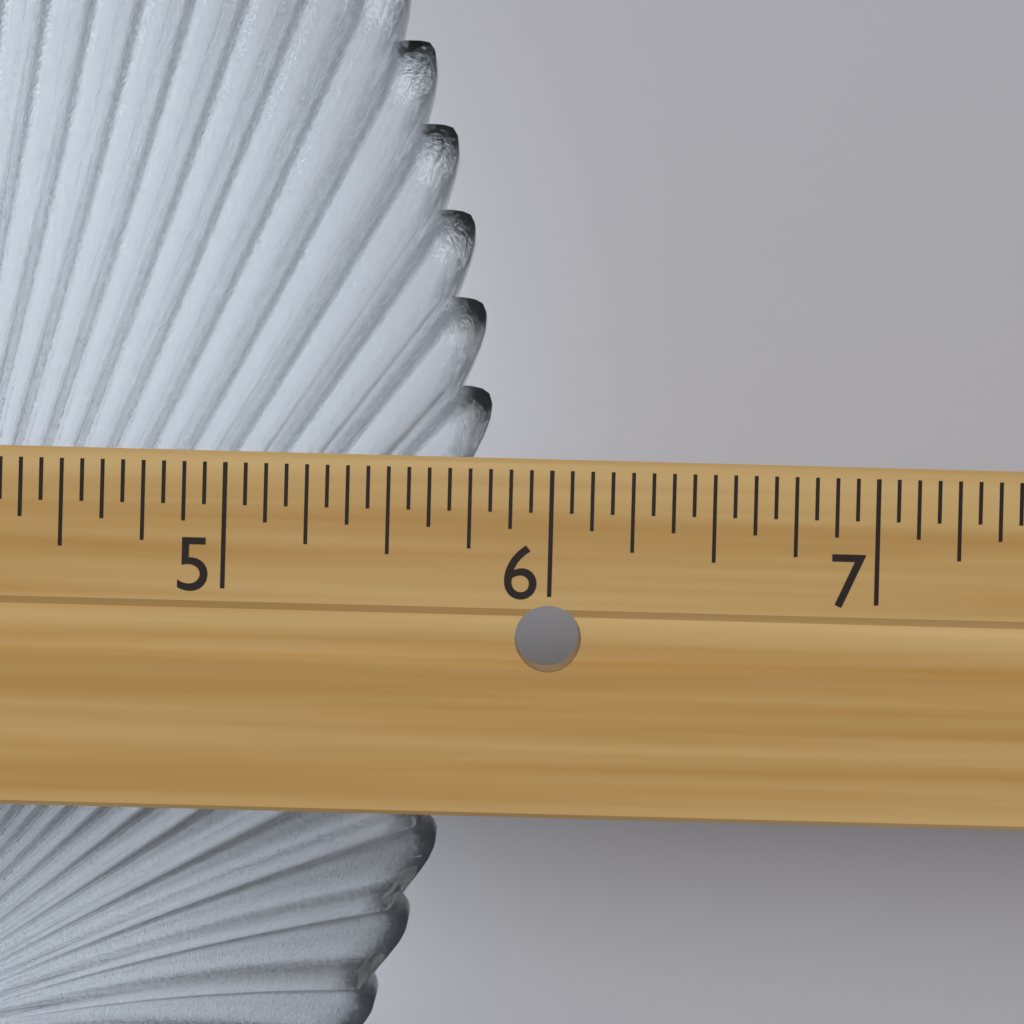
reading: 5.8125 in
